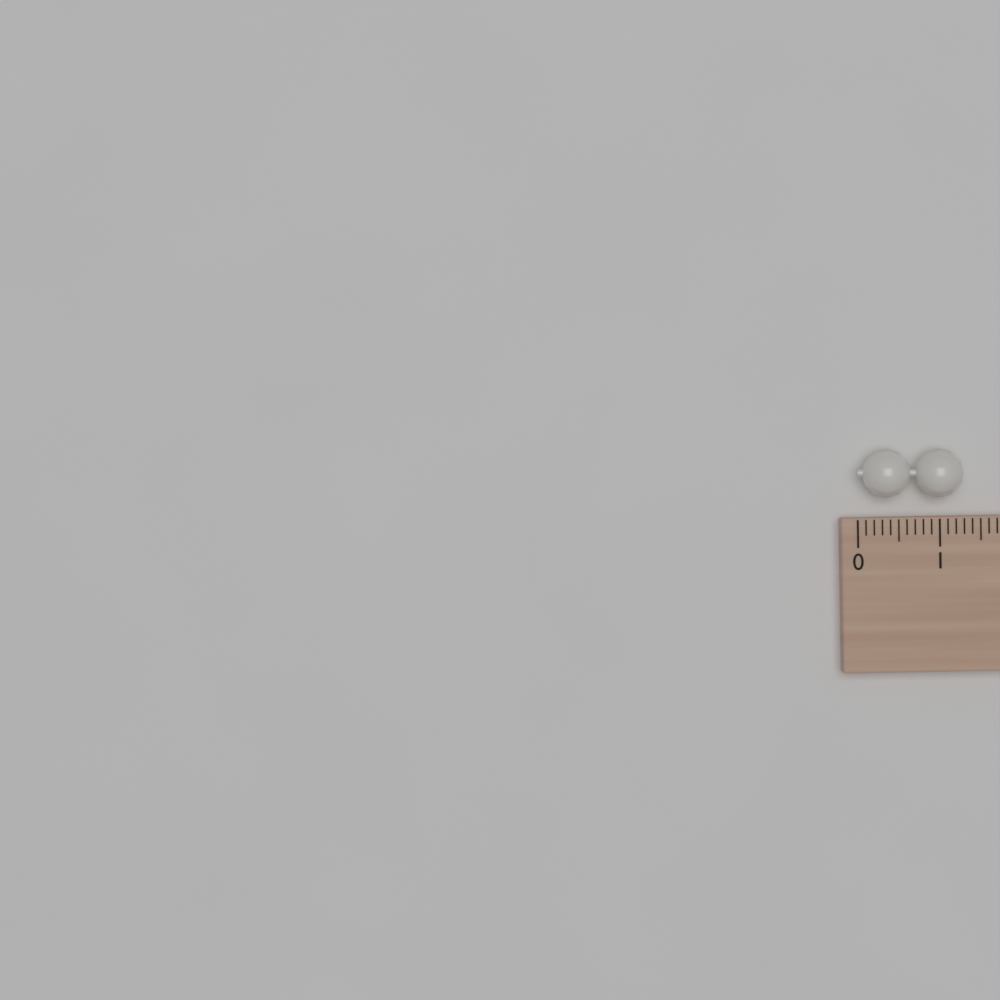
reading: 1.3 (no unit)
